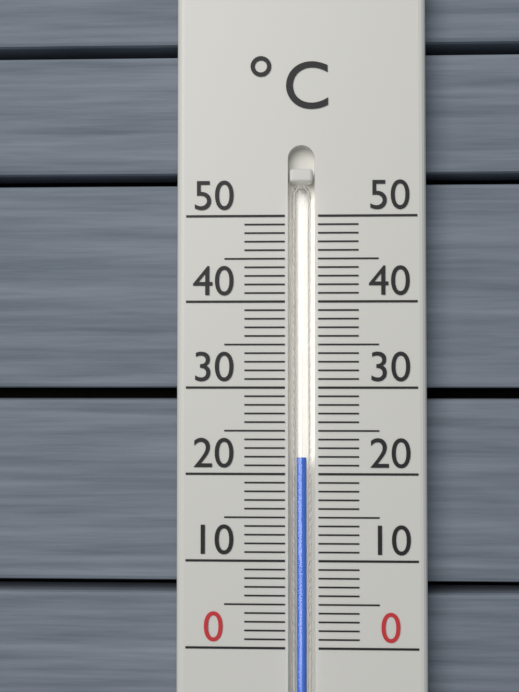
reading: 22 °C
